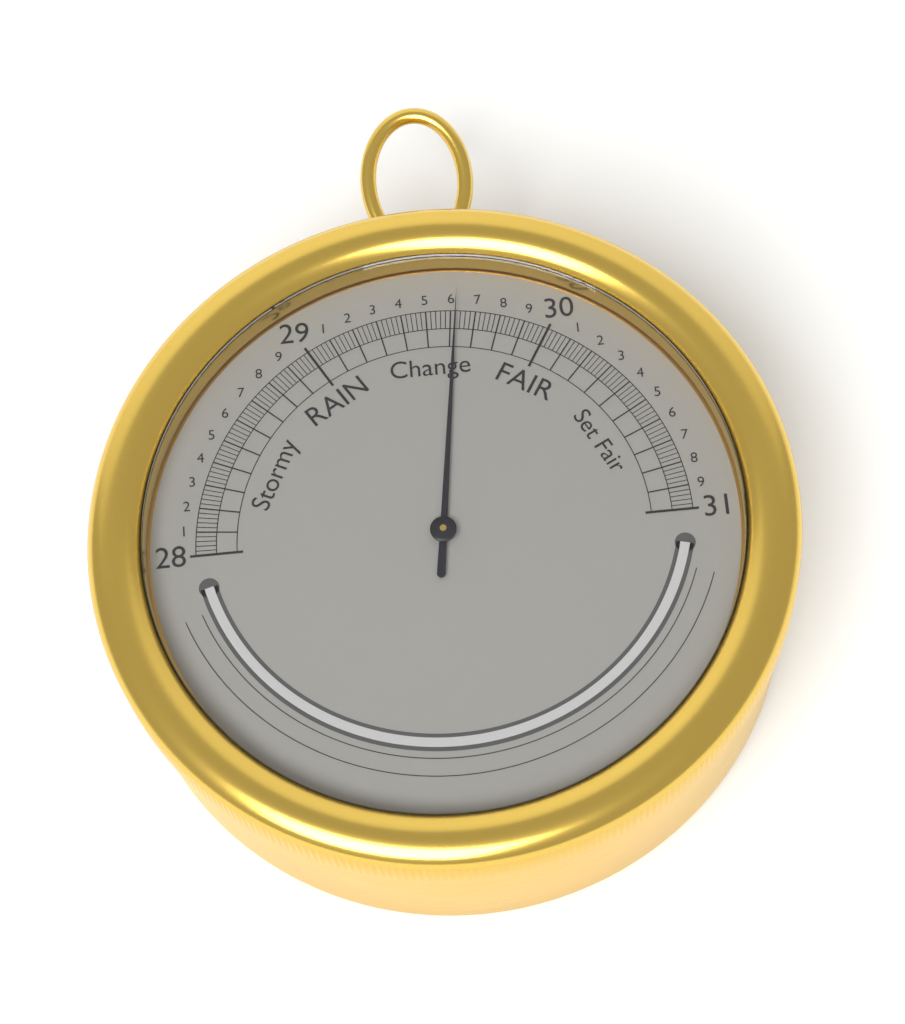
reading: 29.62 inHg
